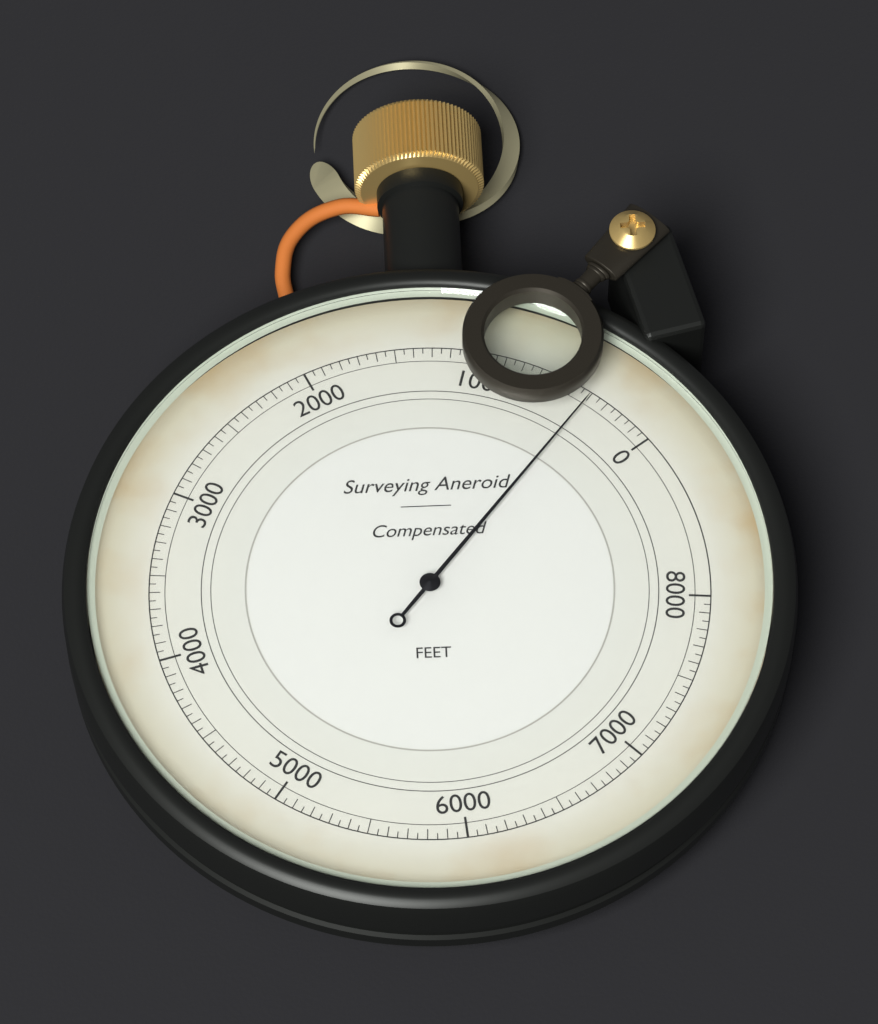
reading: 400 ft
